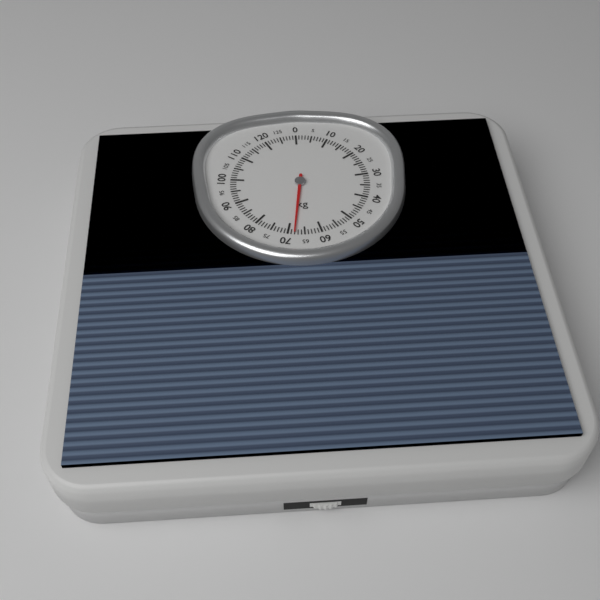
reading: 68 kg
